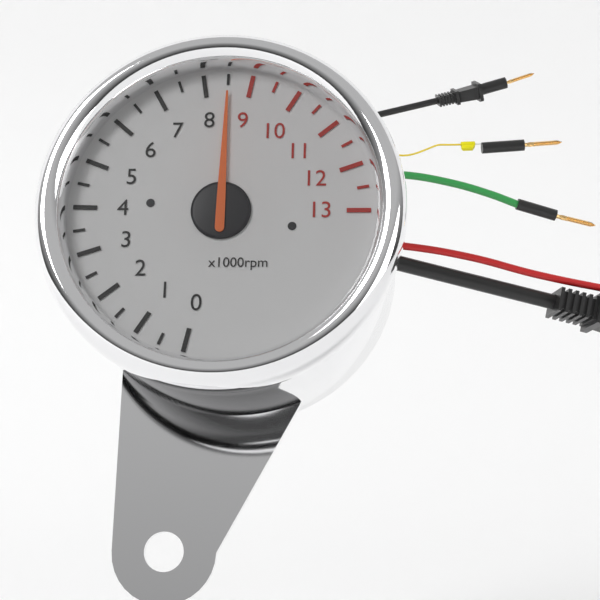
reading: 8.5 x1000rpm
